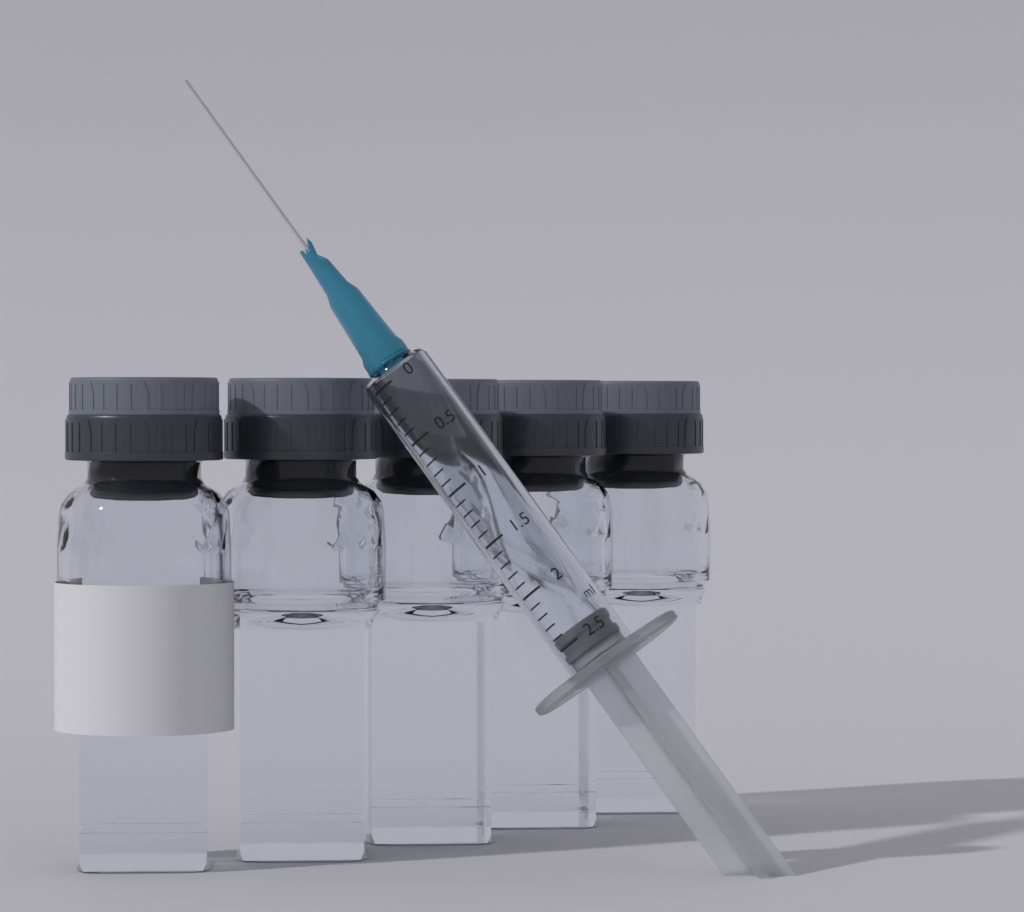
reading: 2.4 ml
